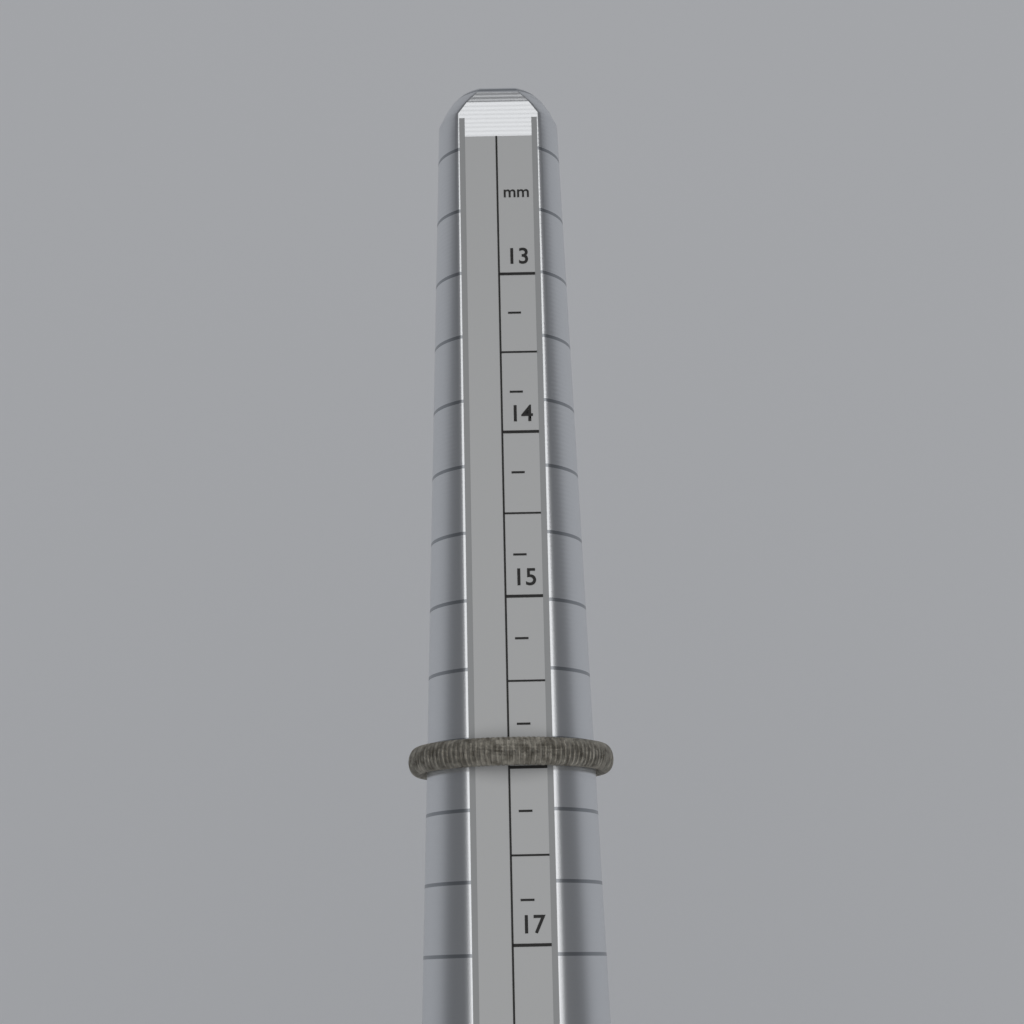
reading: 16.00 mm
